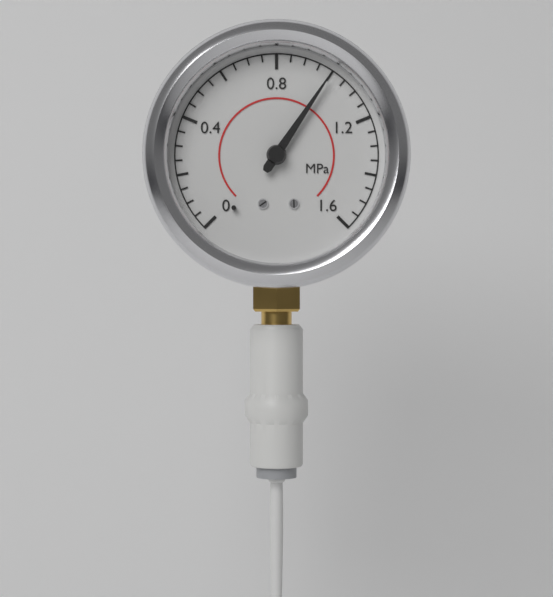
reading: 1.00 MPa
